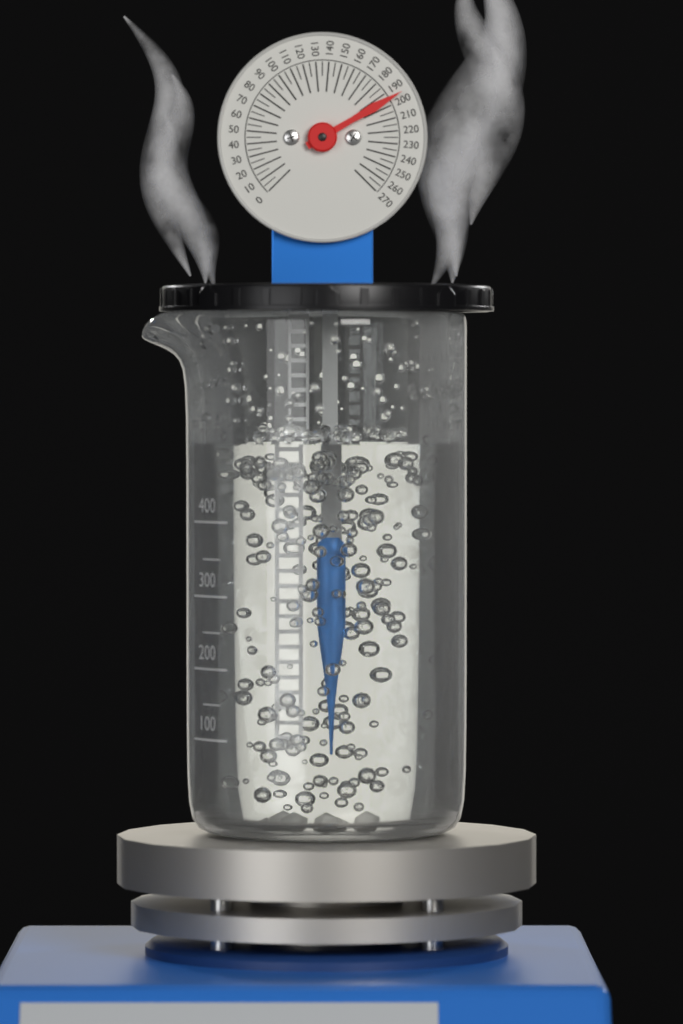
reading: 195 (no unit)
